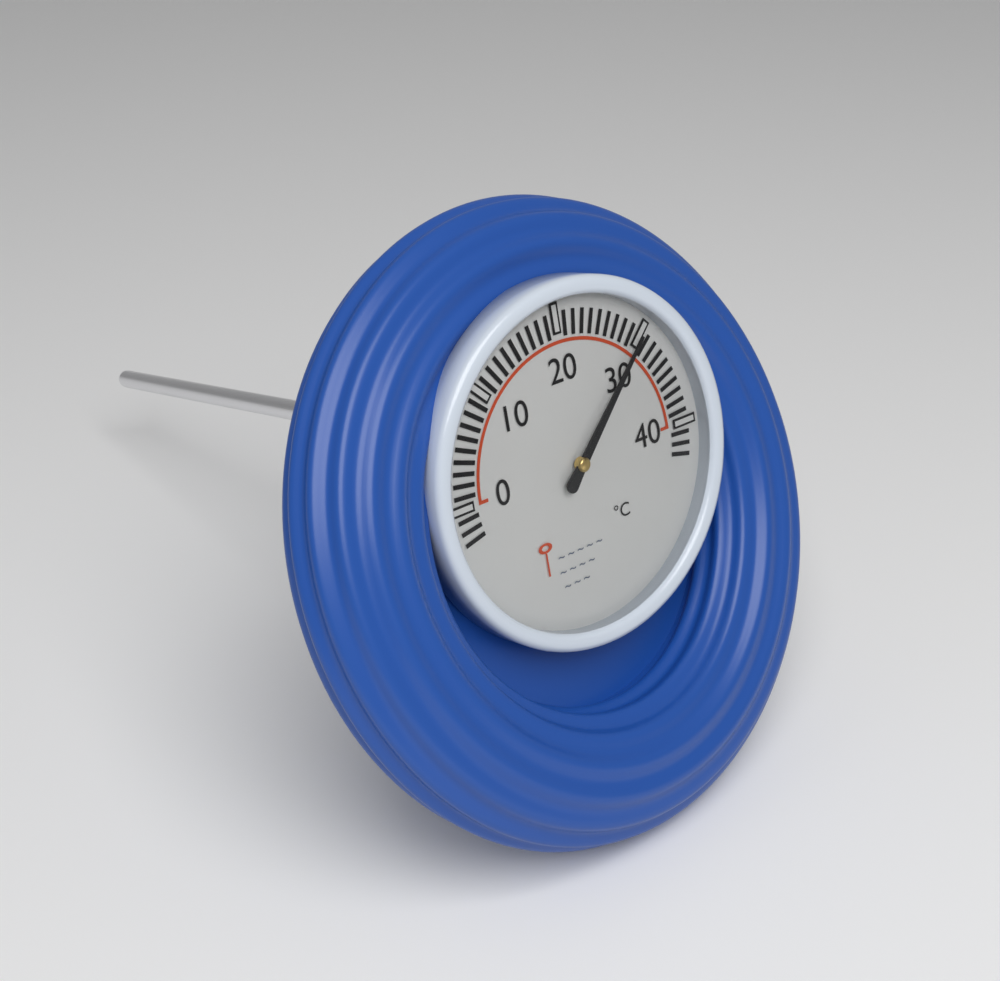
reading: 30 °C
